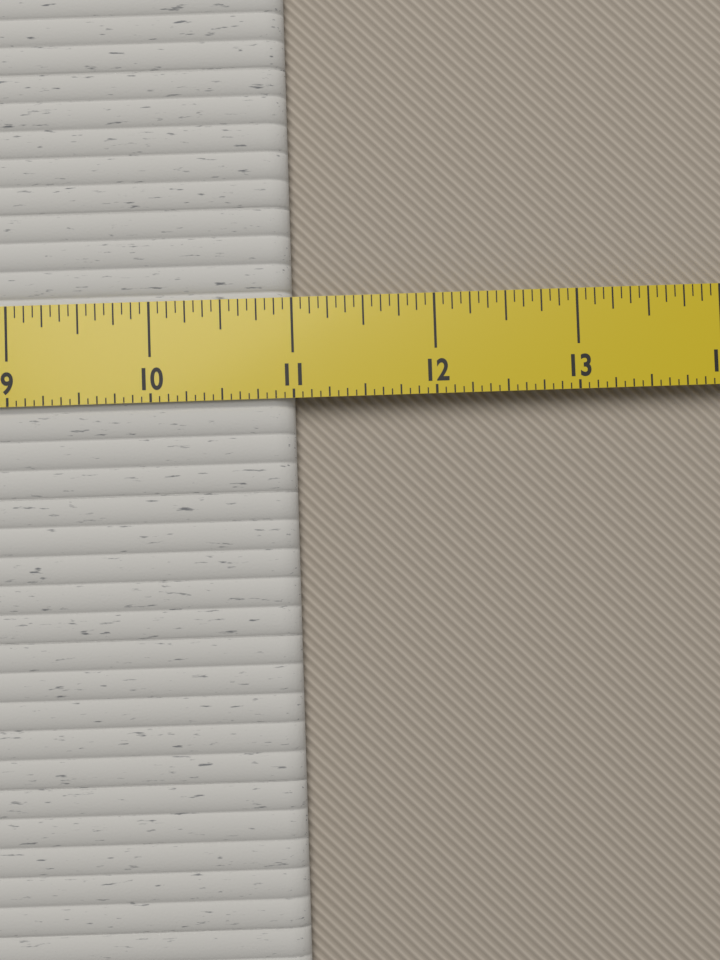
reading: 11.0000 in
